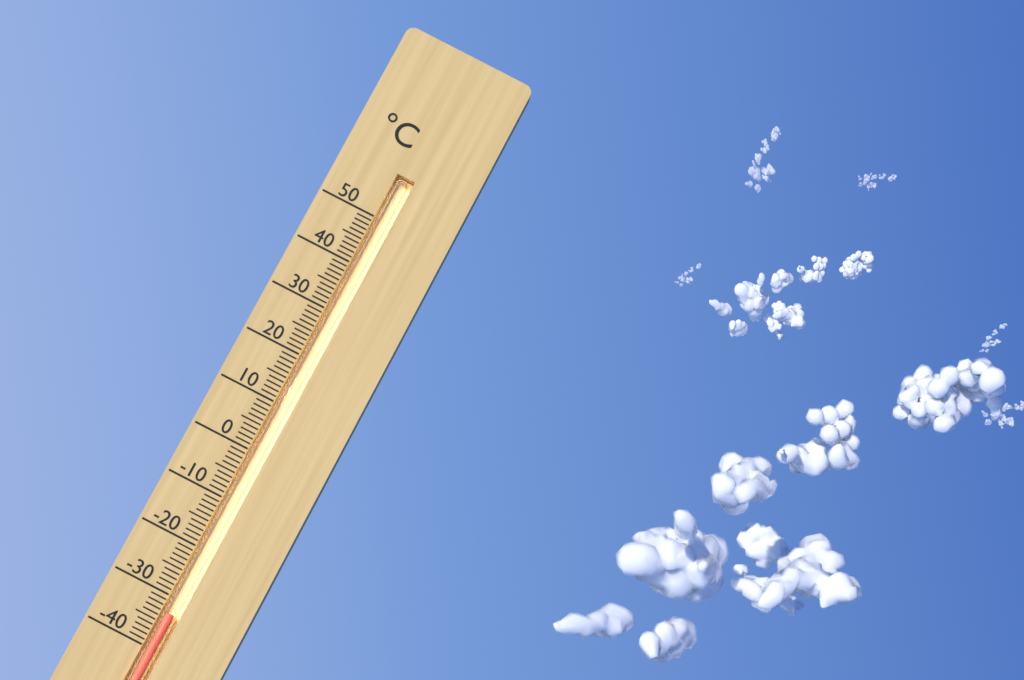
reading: -33 °C
